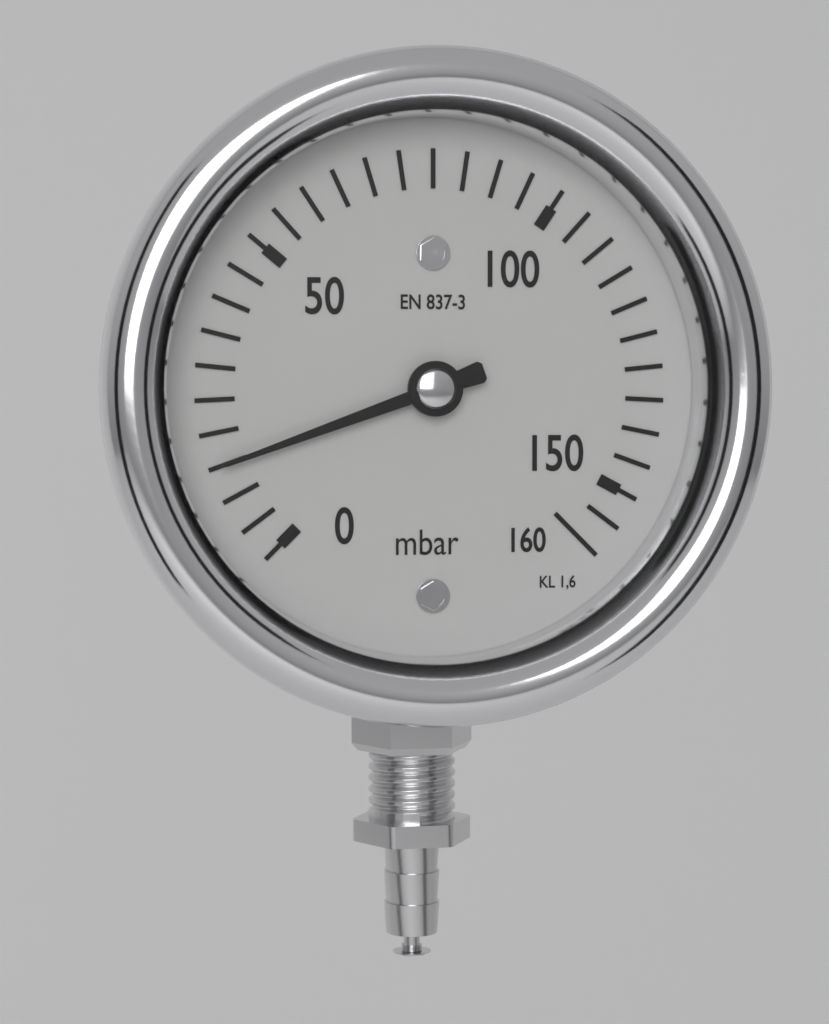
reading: 15 mbar
